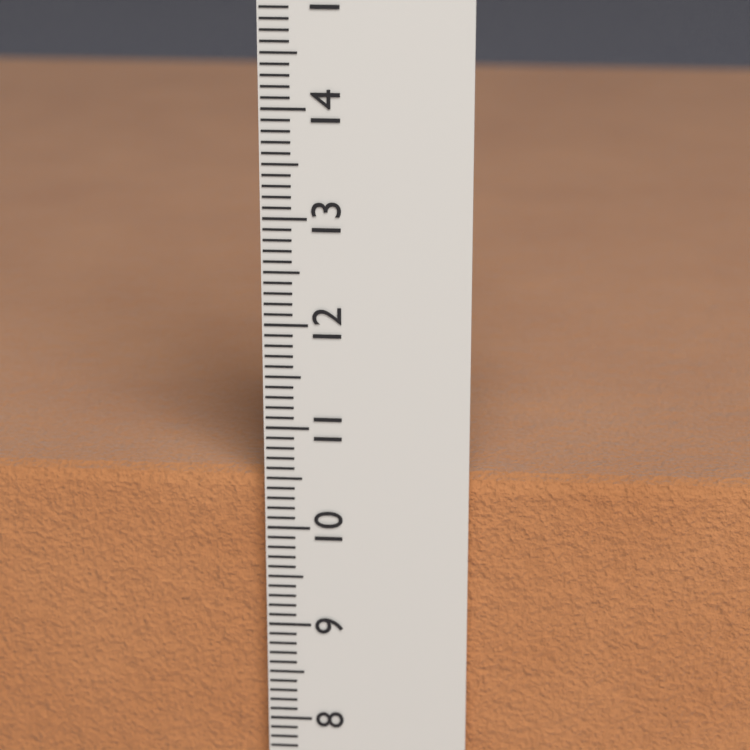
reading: 10.5 cm
